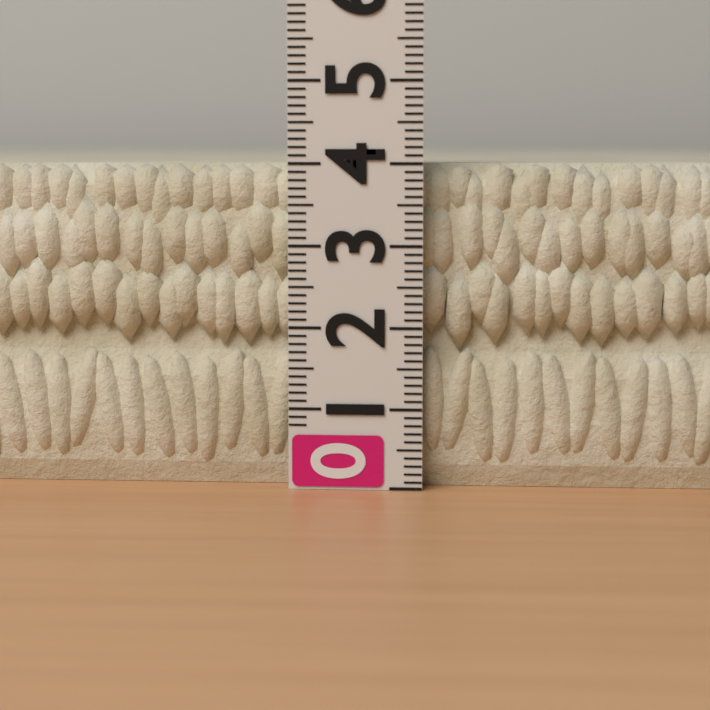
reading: 4.0 (no unit)
